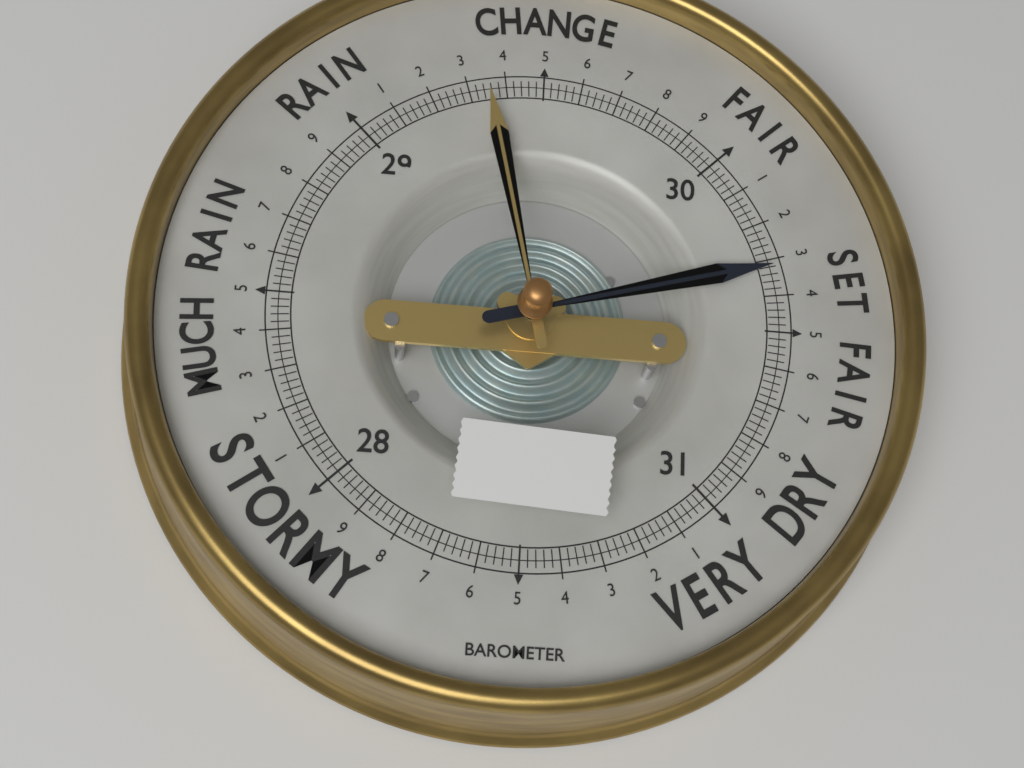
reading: 30.32 (no unit)
